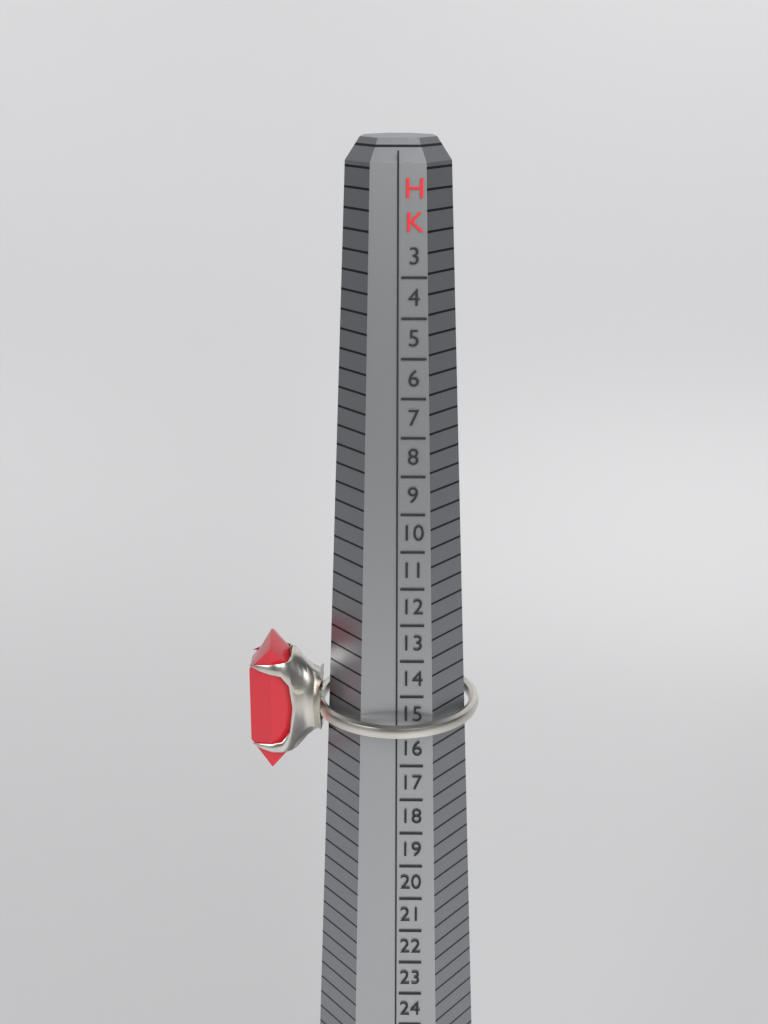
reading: 15 HK
